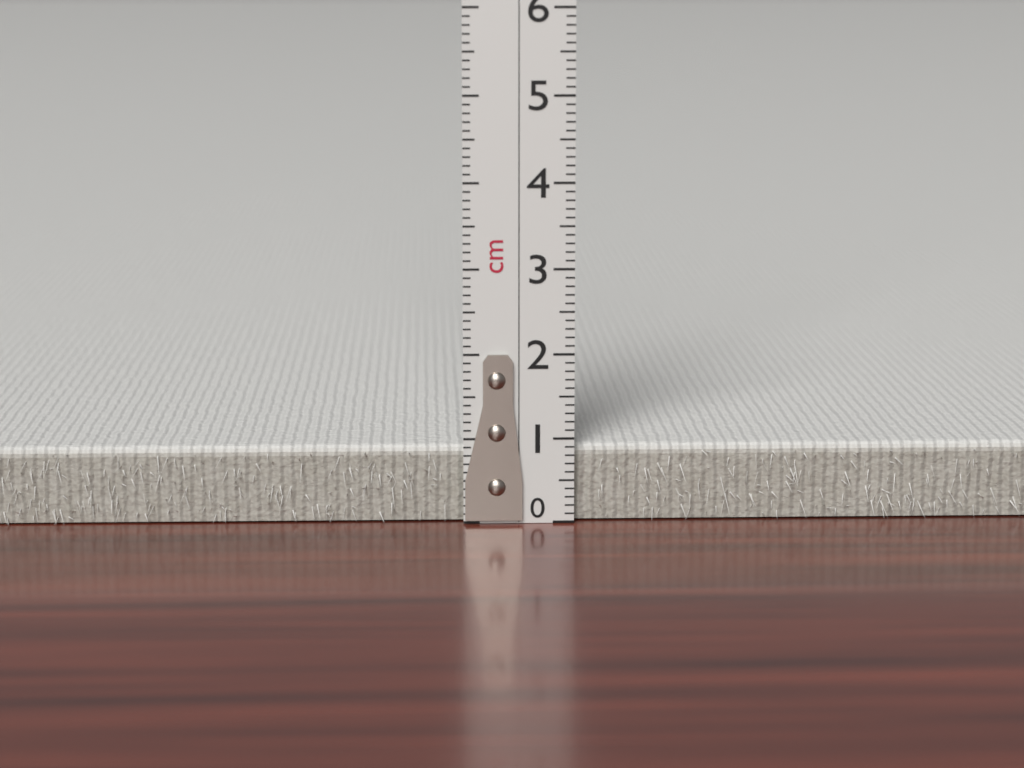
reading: 0.9 cm
